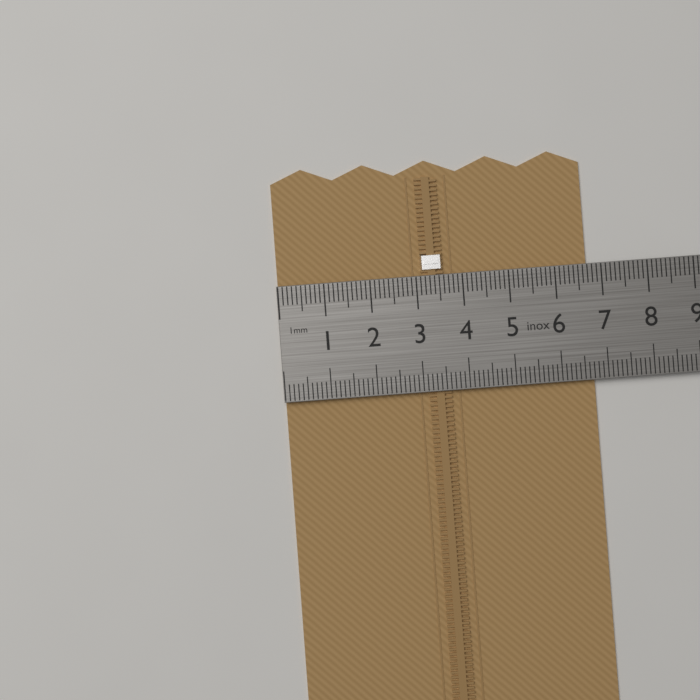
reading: 6.7 cm
